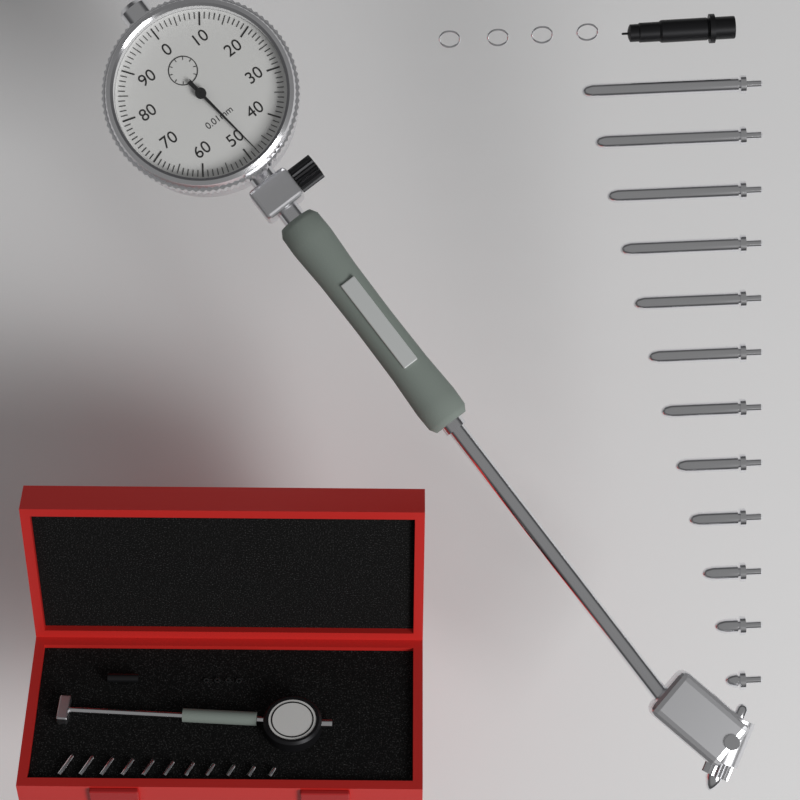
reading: 0.48 mm
